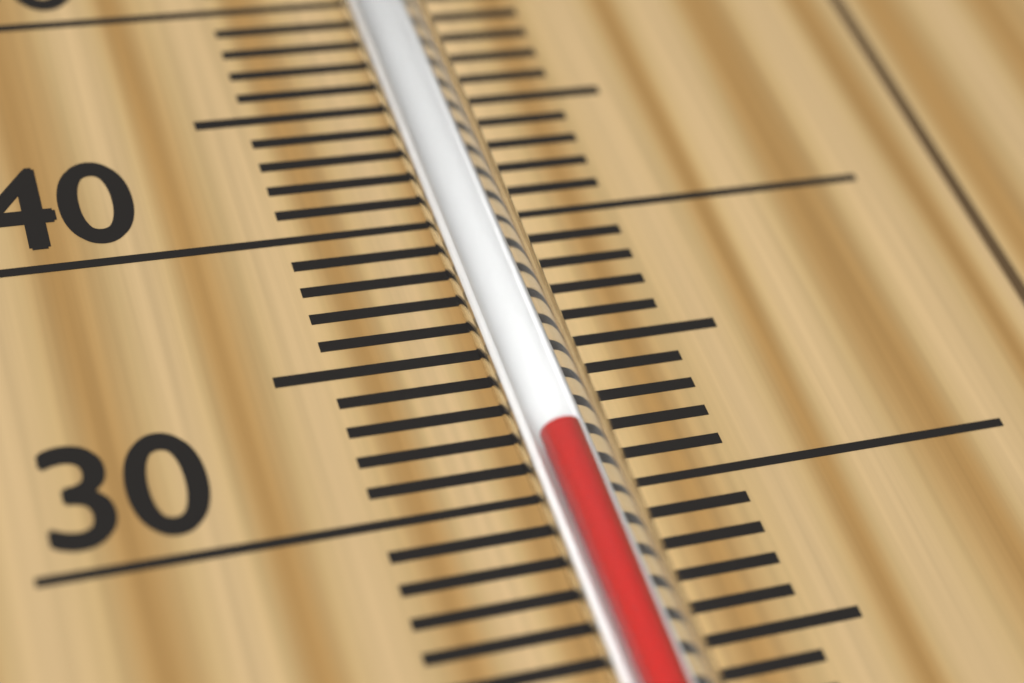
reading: 31 °C
